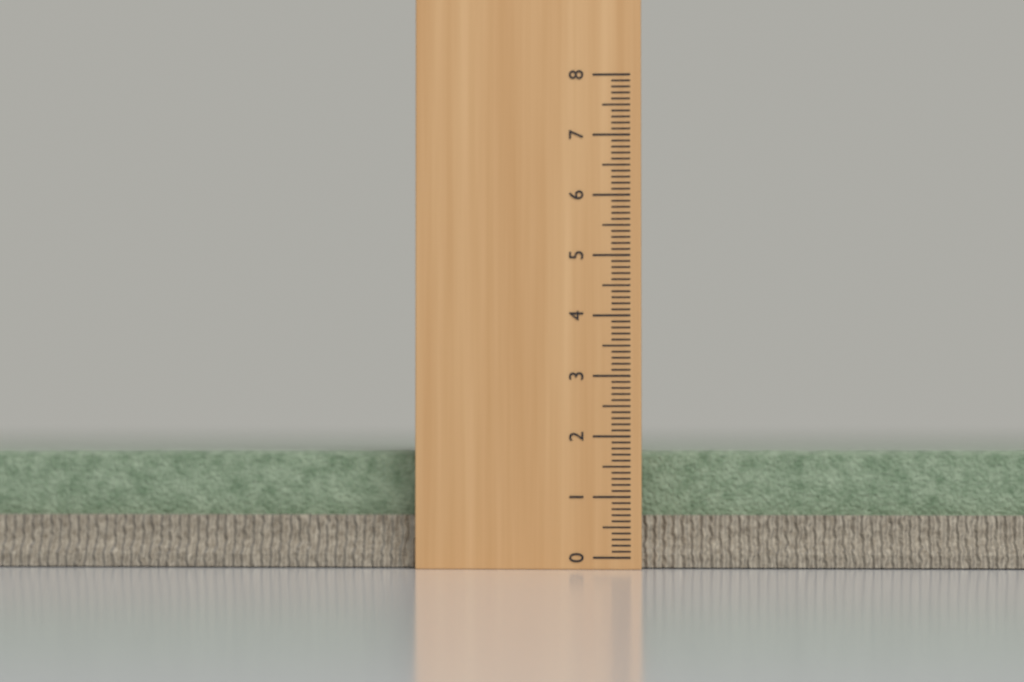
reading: 1.8 (no unit)
